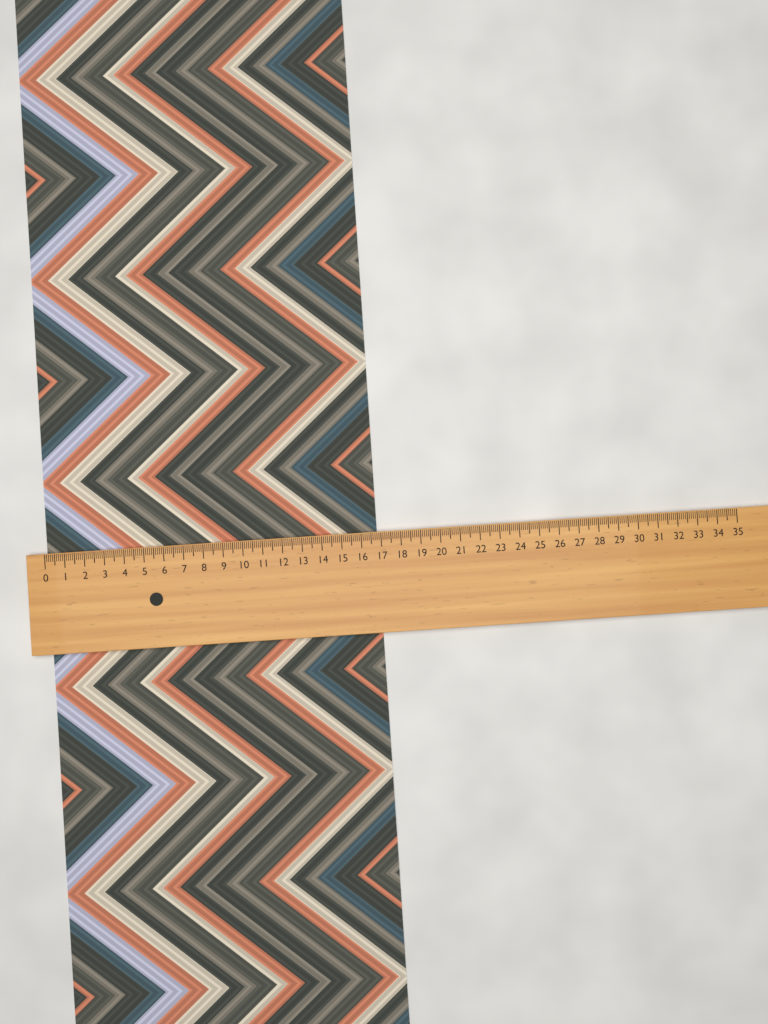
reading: 16.8 (no unit)
